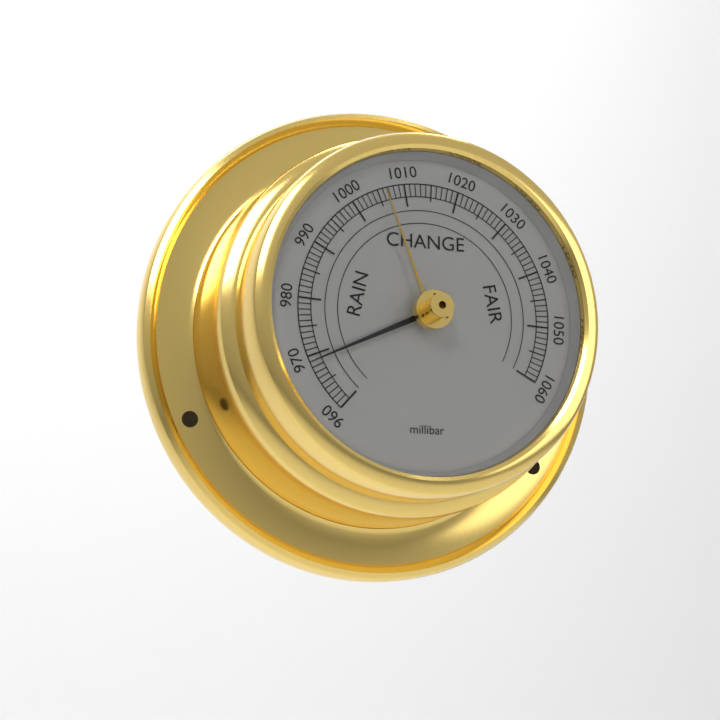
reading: 969 millibar
